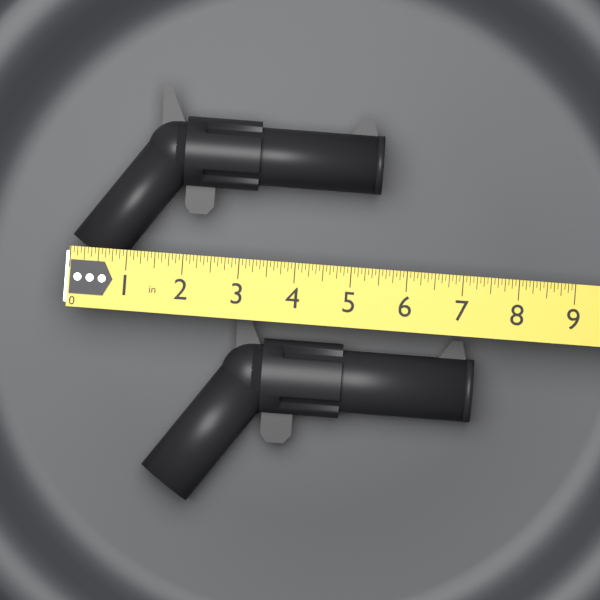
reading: 5.4375 in
